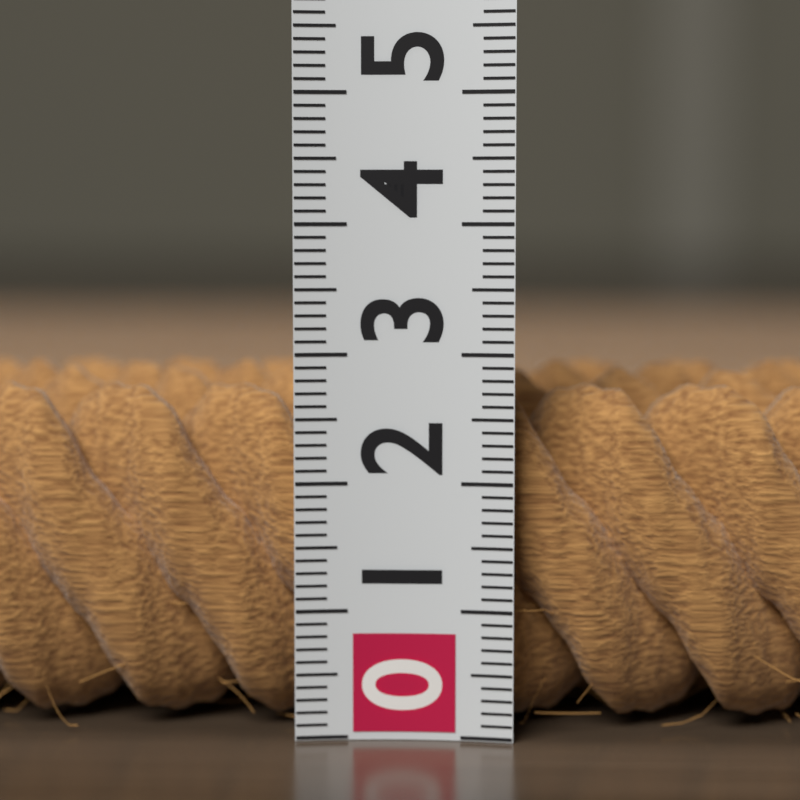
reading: 2.8 (no unit)
